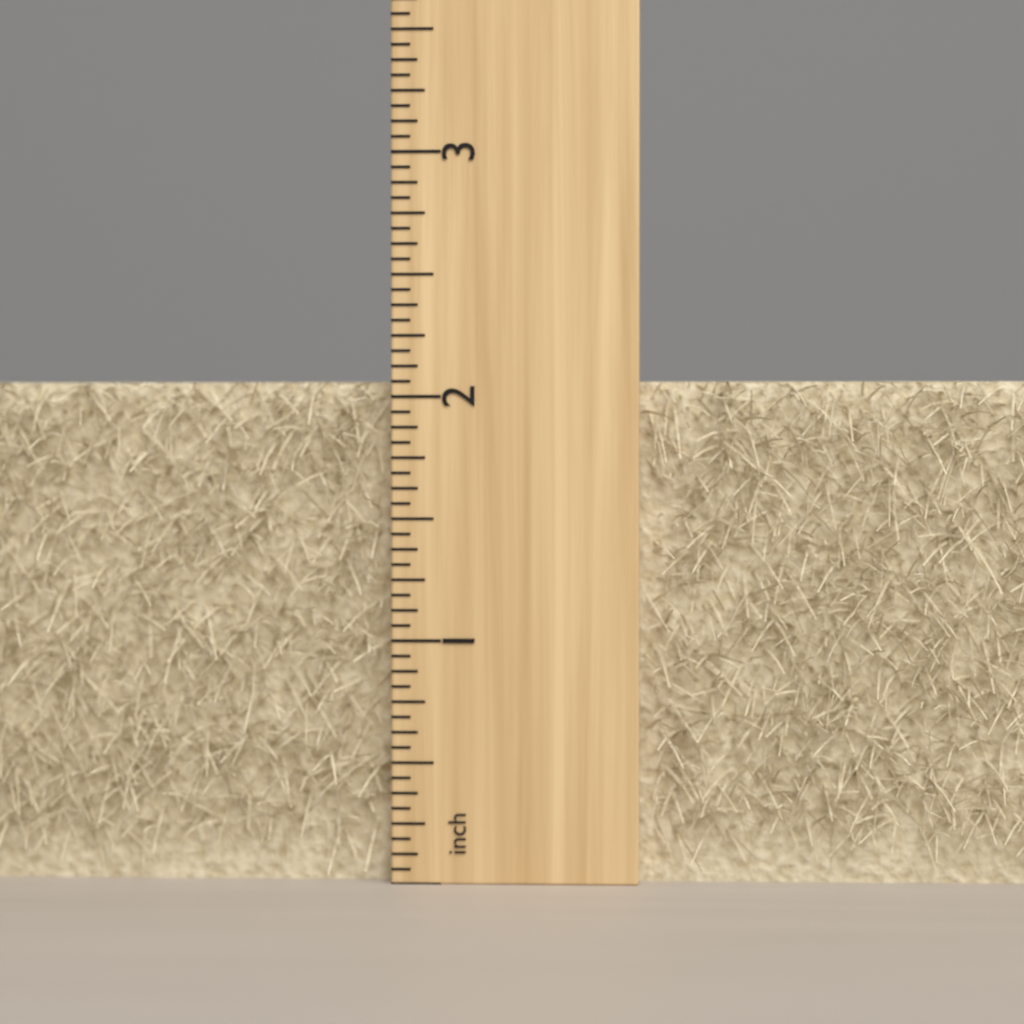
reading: 2.0625 inch
